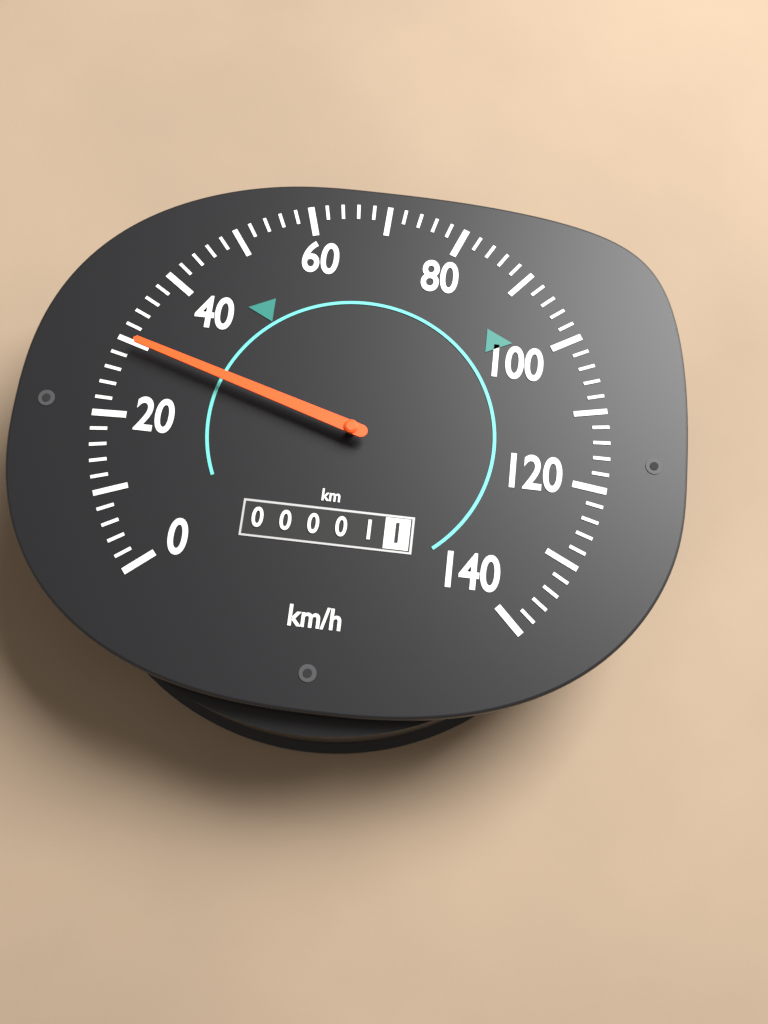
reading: 30 km/h
